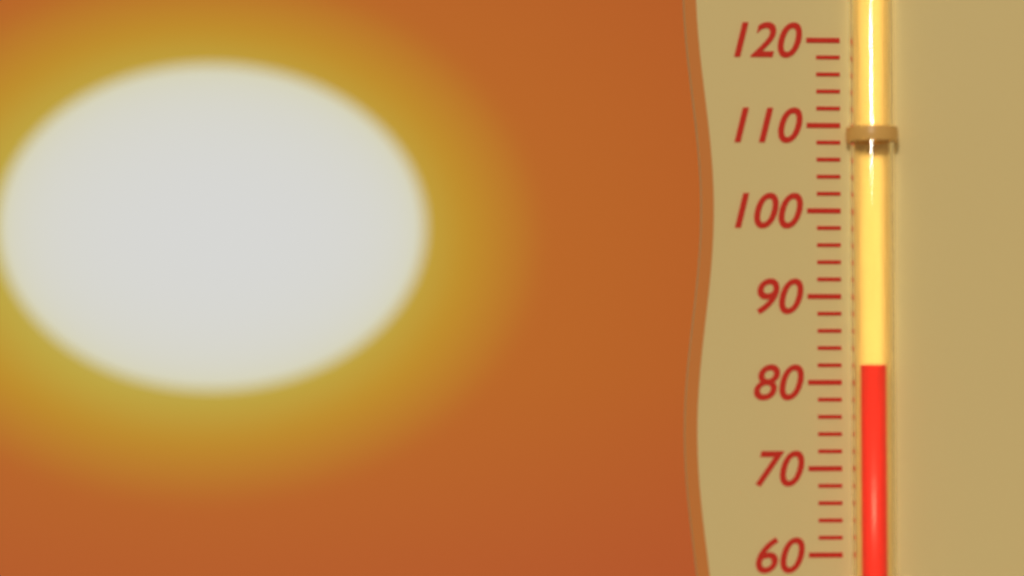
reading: 82 (no unit)
